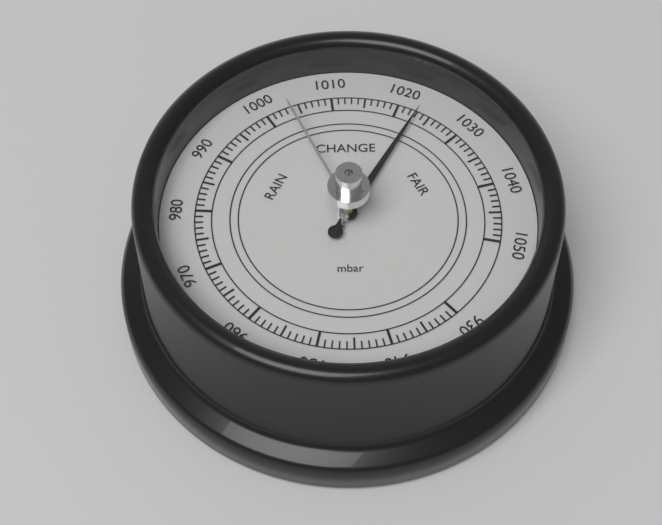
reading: 1023 mbar
